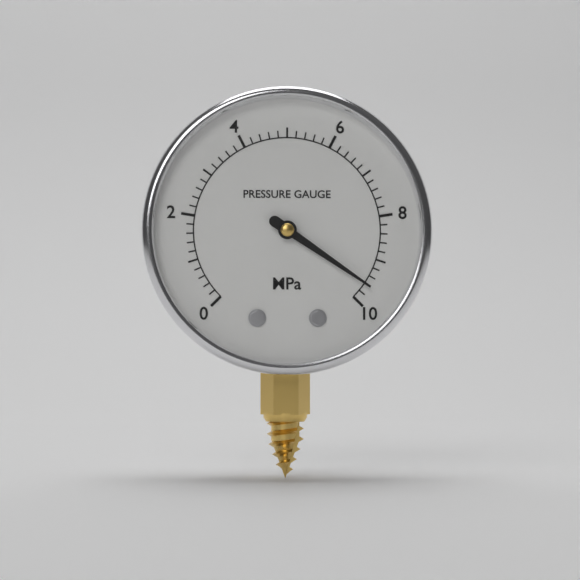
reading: 9.6 MPa
